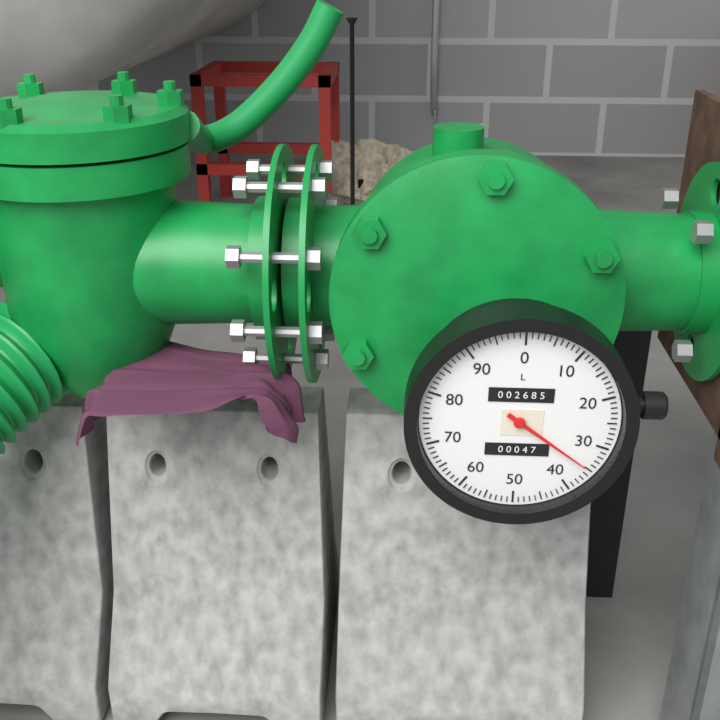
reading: 35 L
